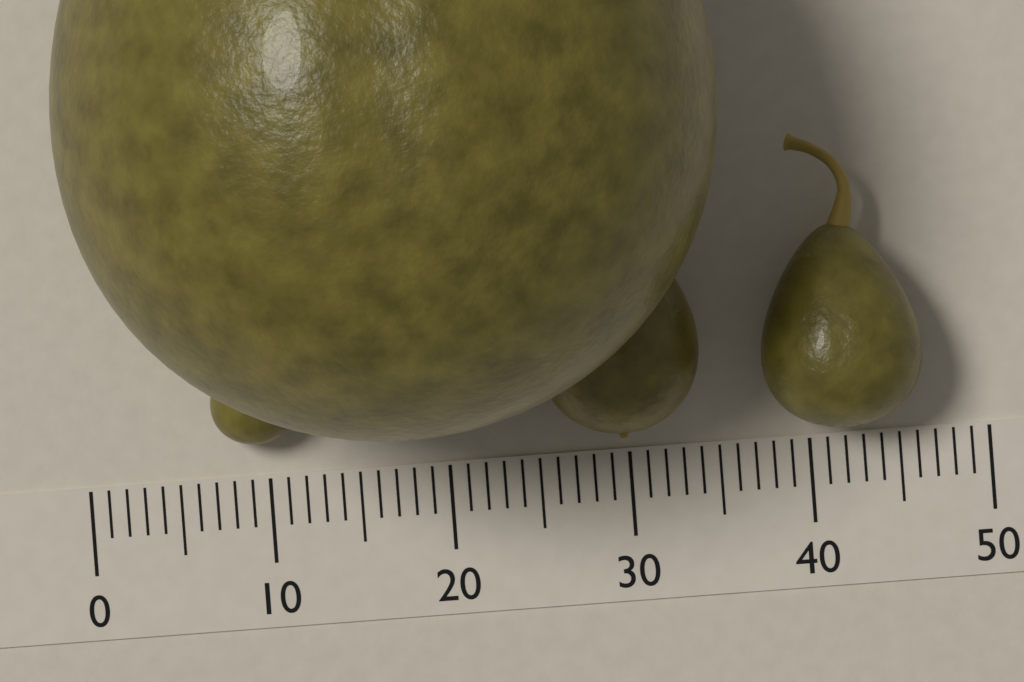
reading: 36 (no unit)
